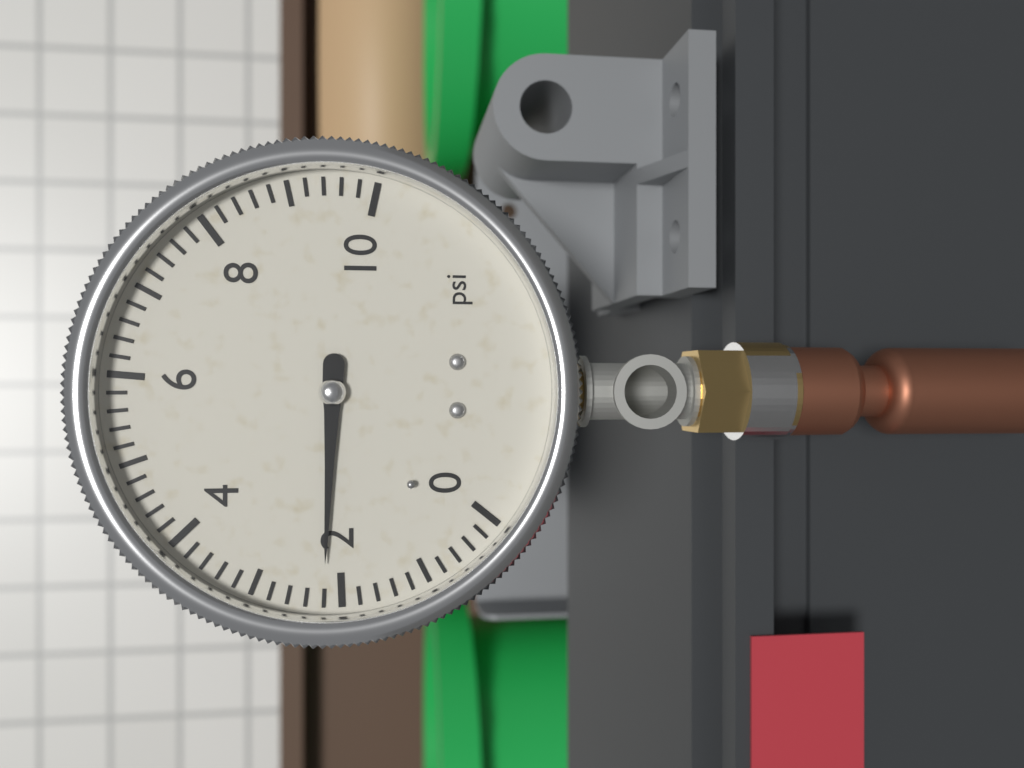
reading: 2.2 psi
